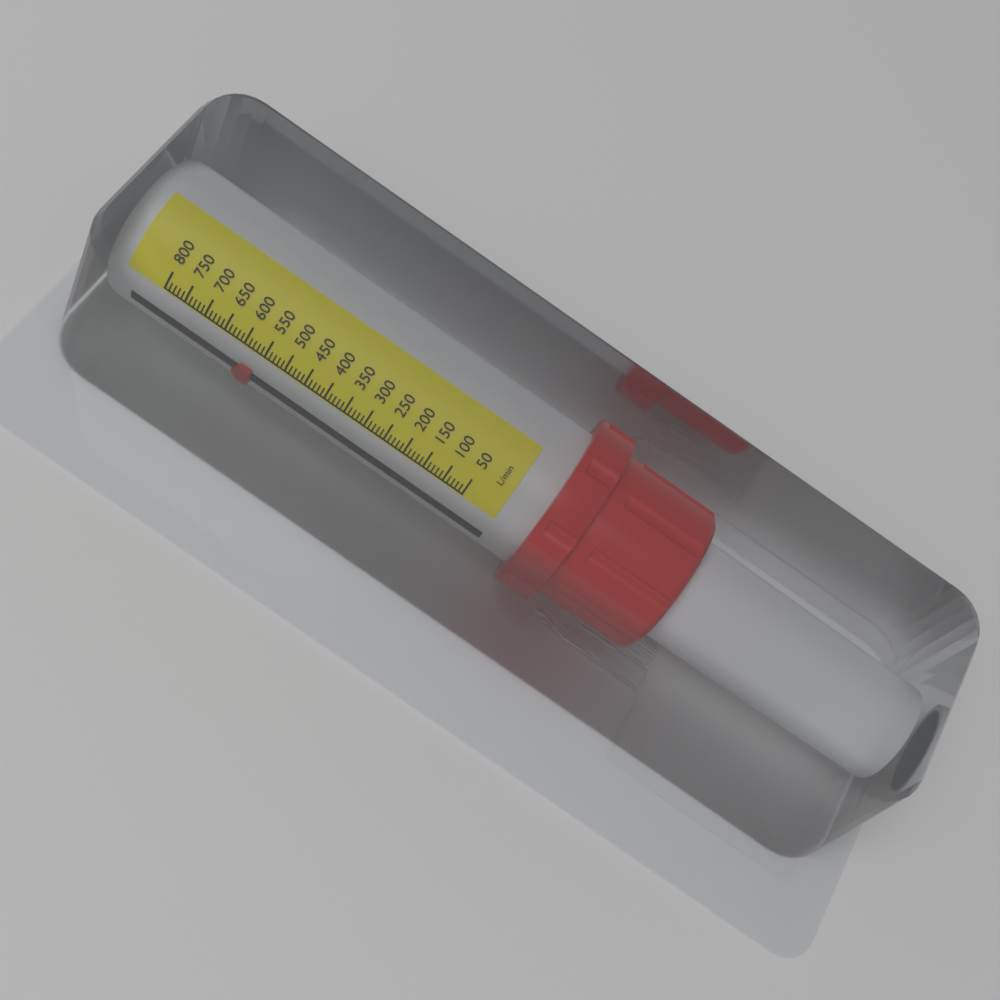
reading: 560 L/min
